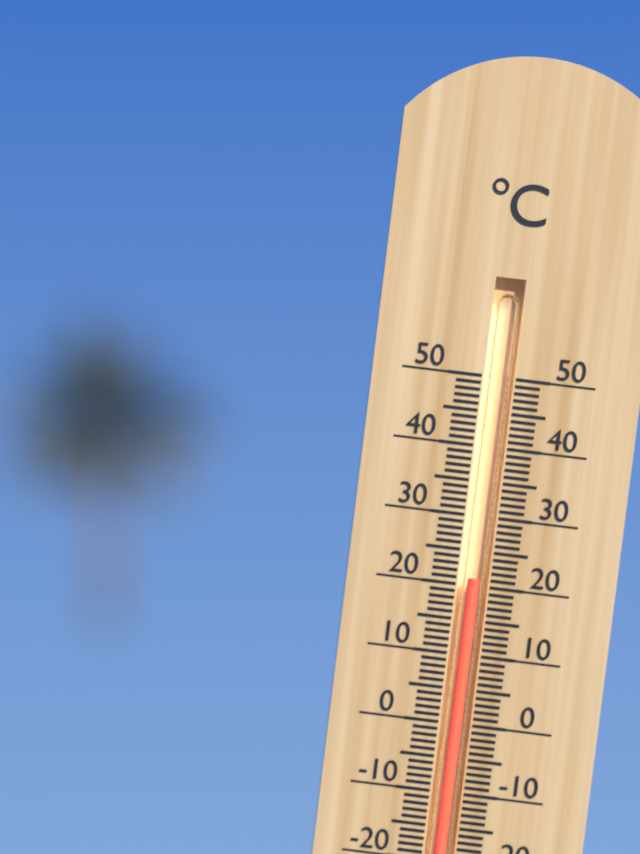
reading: 21 °C
